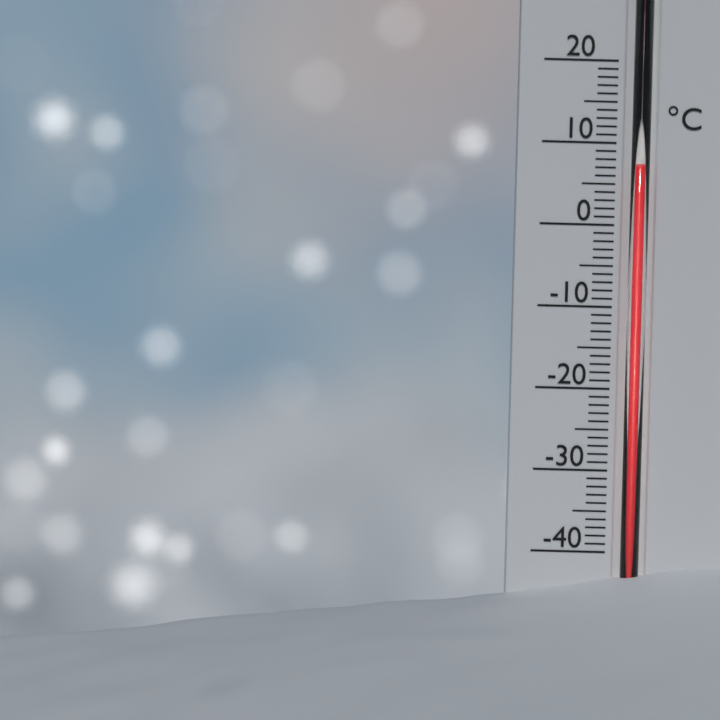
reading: 7 °C
